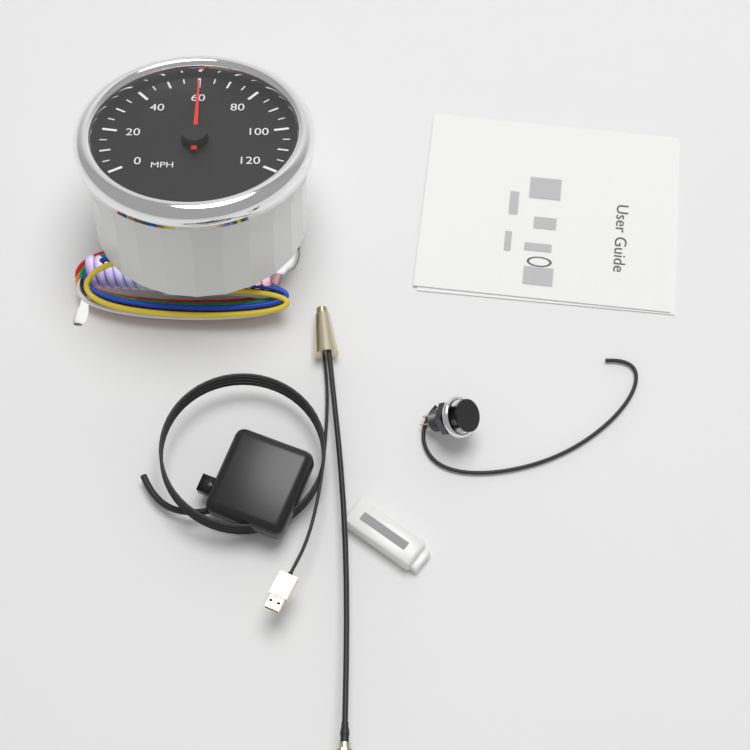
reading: 60 MPH
